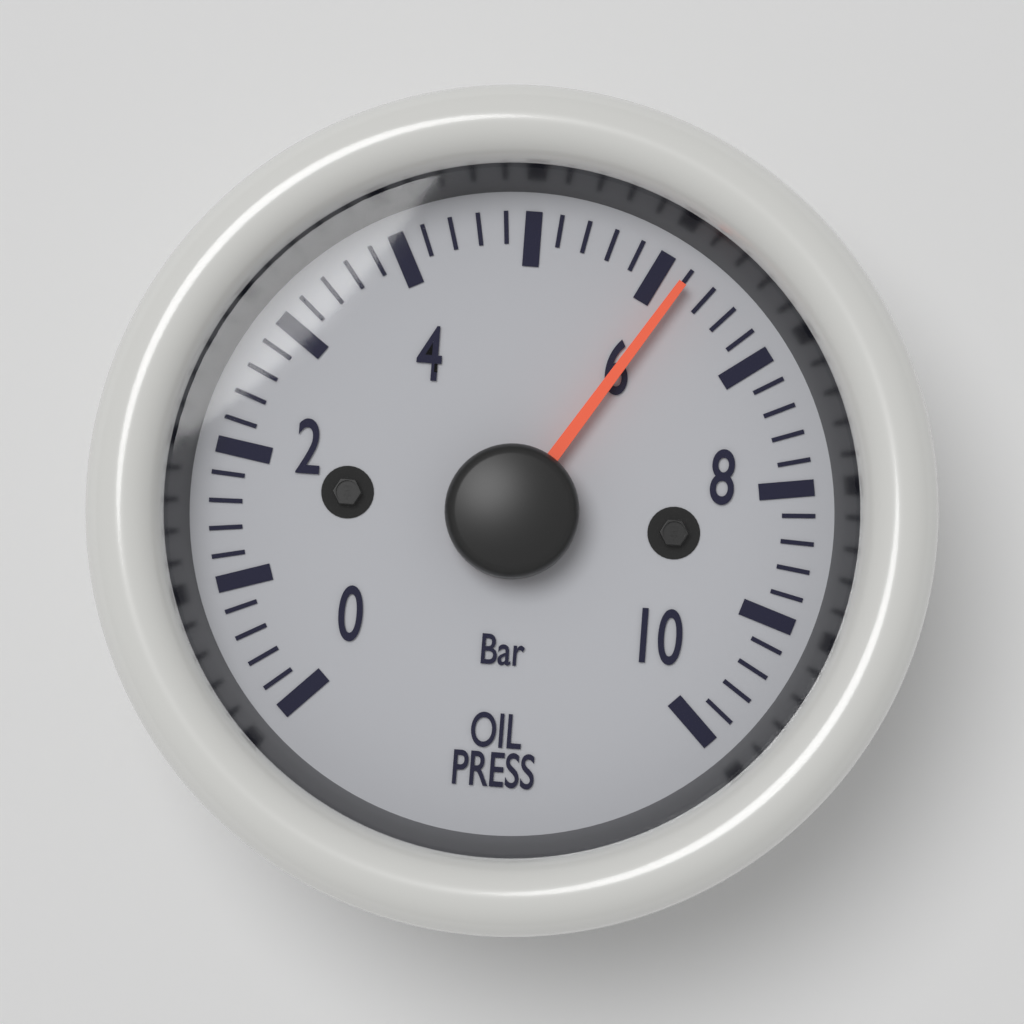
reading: 6.2 bar
